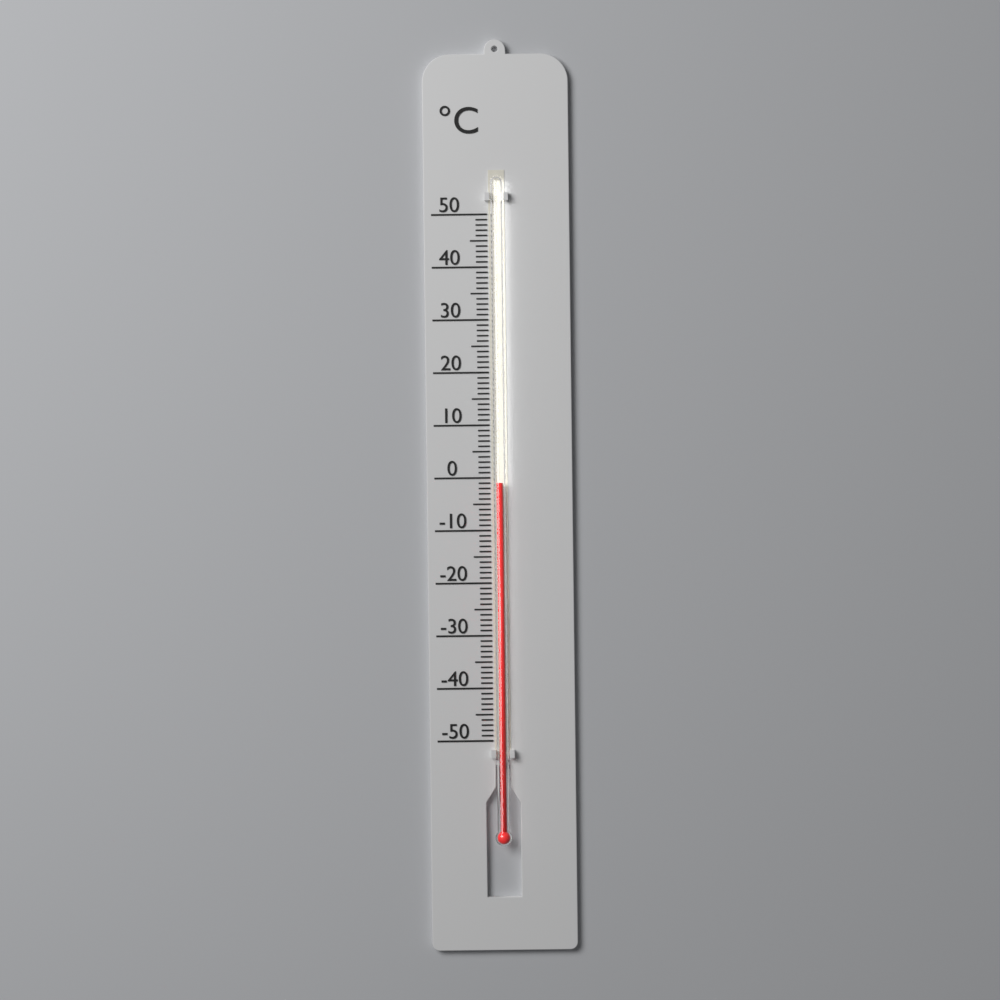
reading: -1 °C
